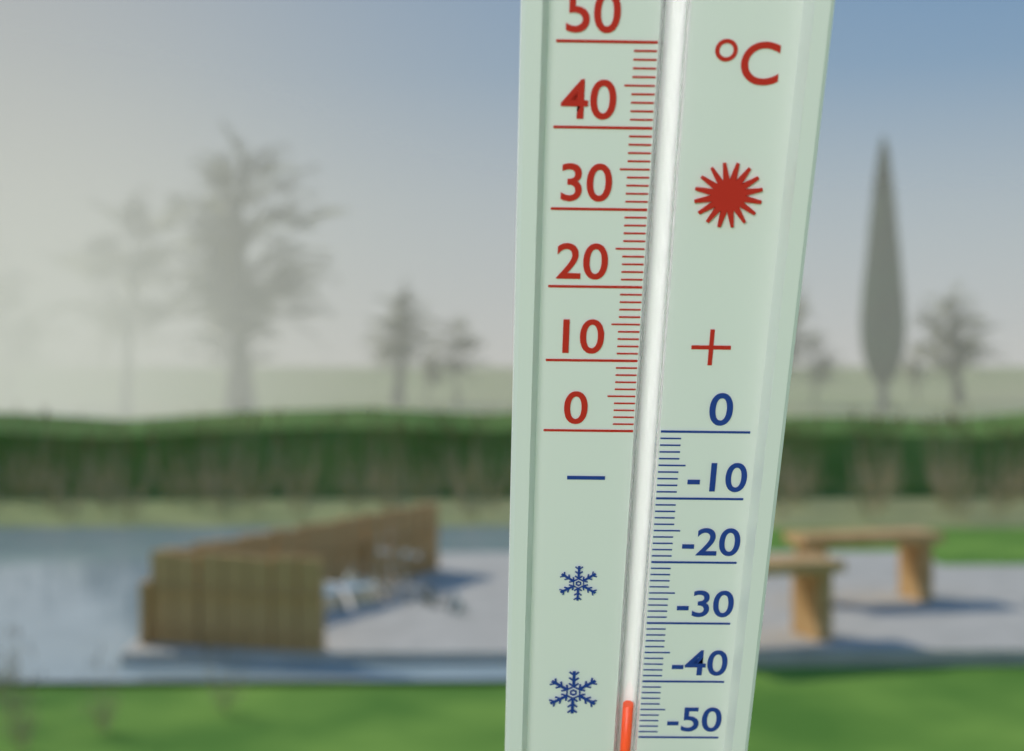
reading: -44 °C
